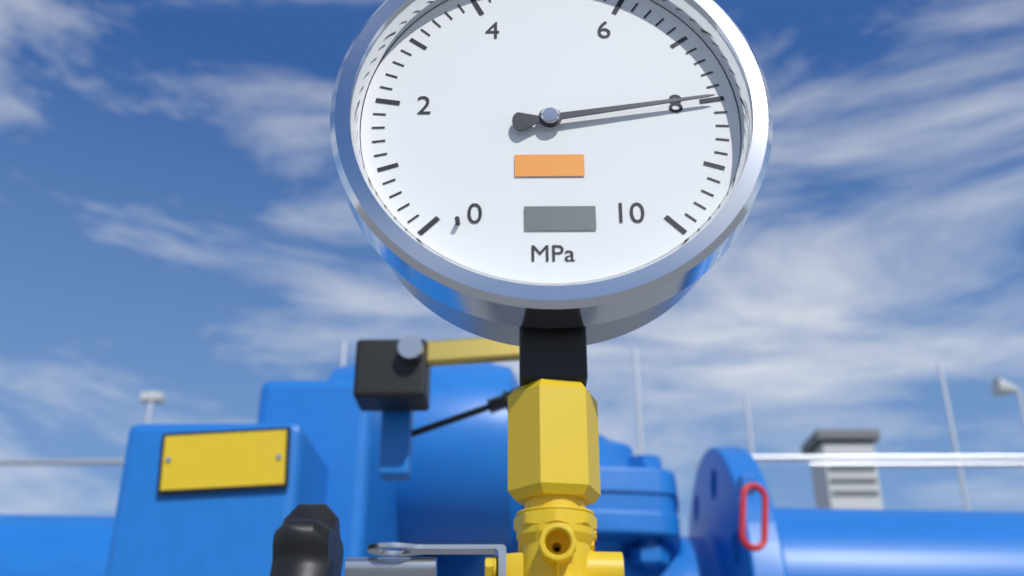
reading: 8.0 MPa
